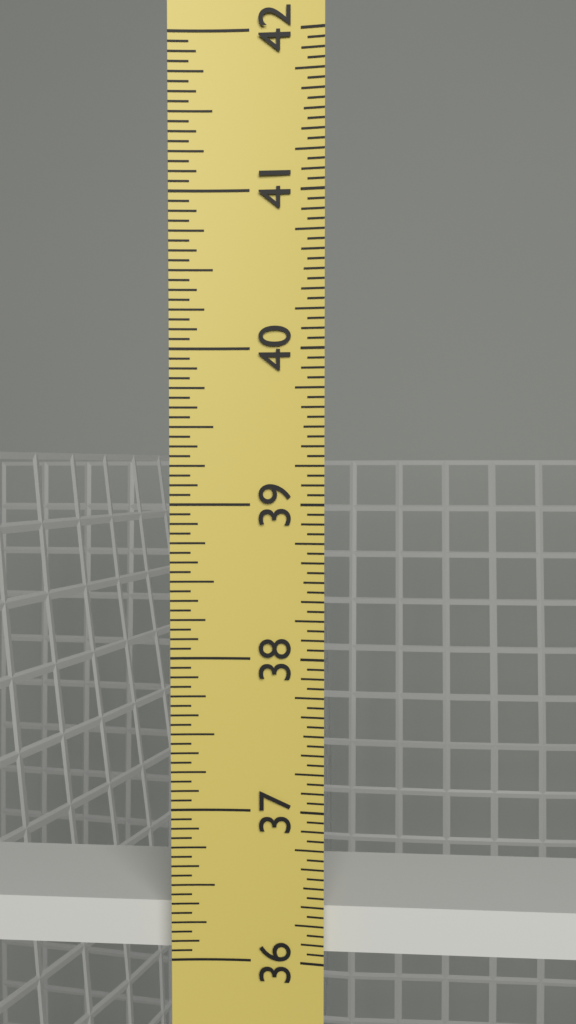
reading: 36.3125 in
